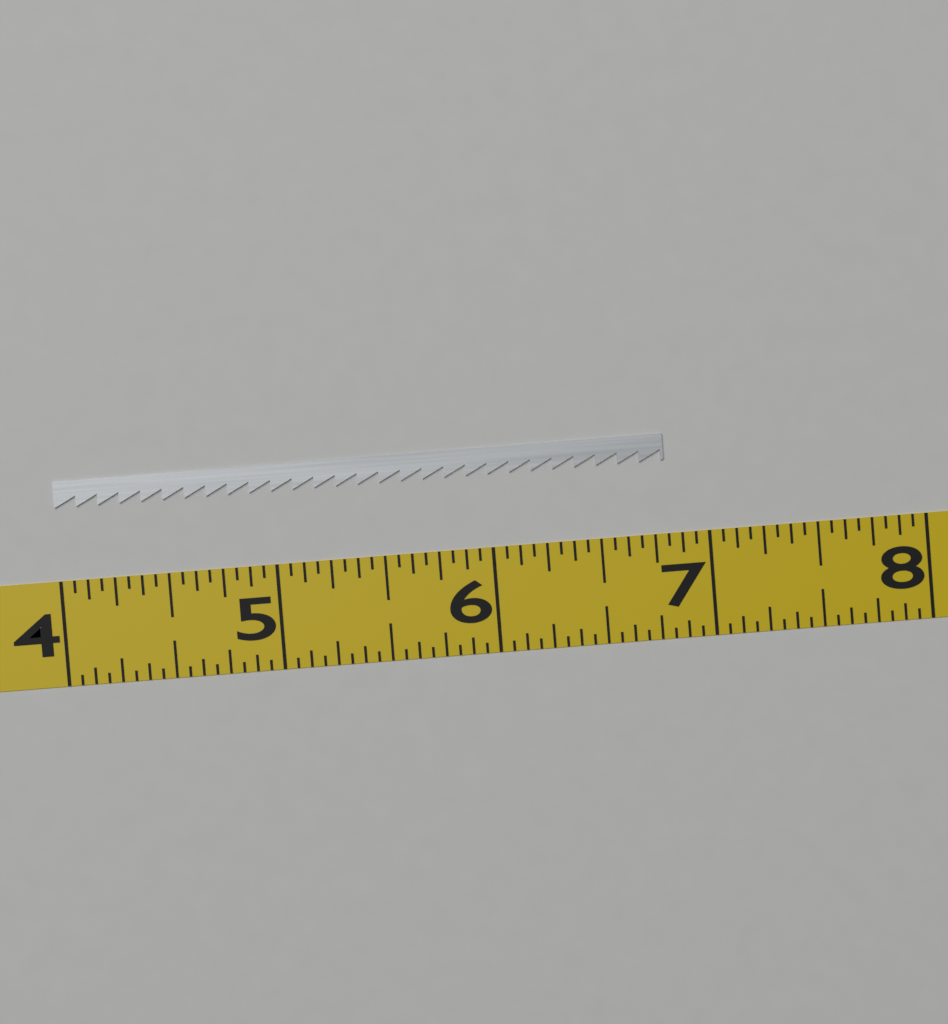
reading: 6.8125 (no unit)
